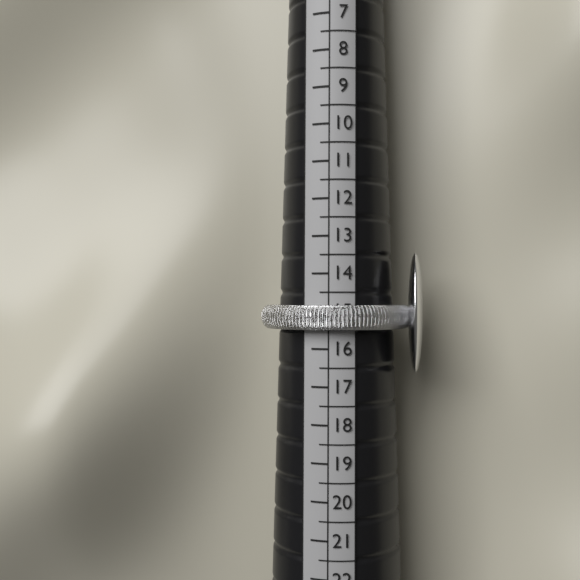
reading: 15.5 (no unit)
